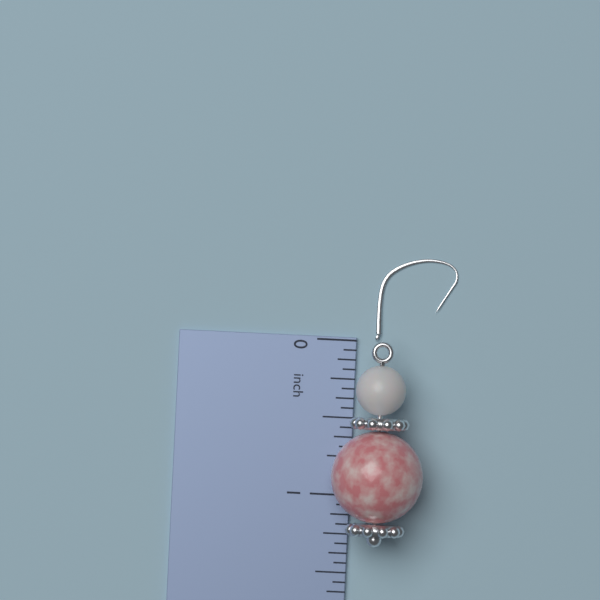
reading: 1.3125 inch
